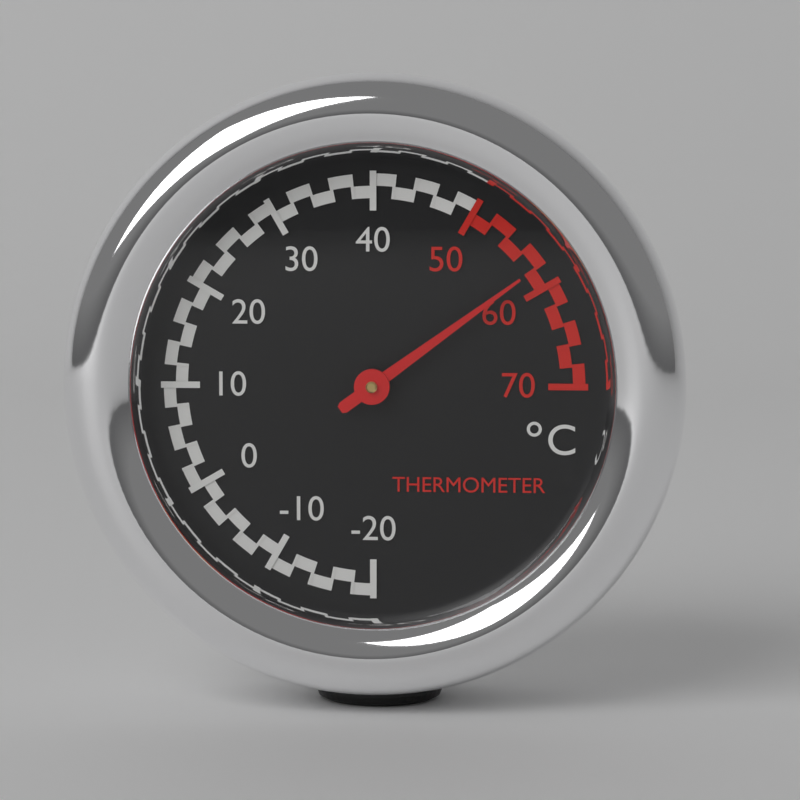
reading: 58 °C
